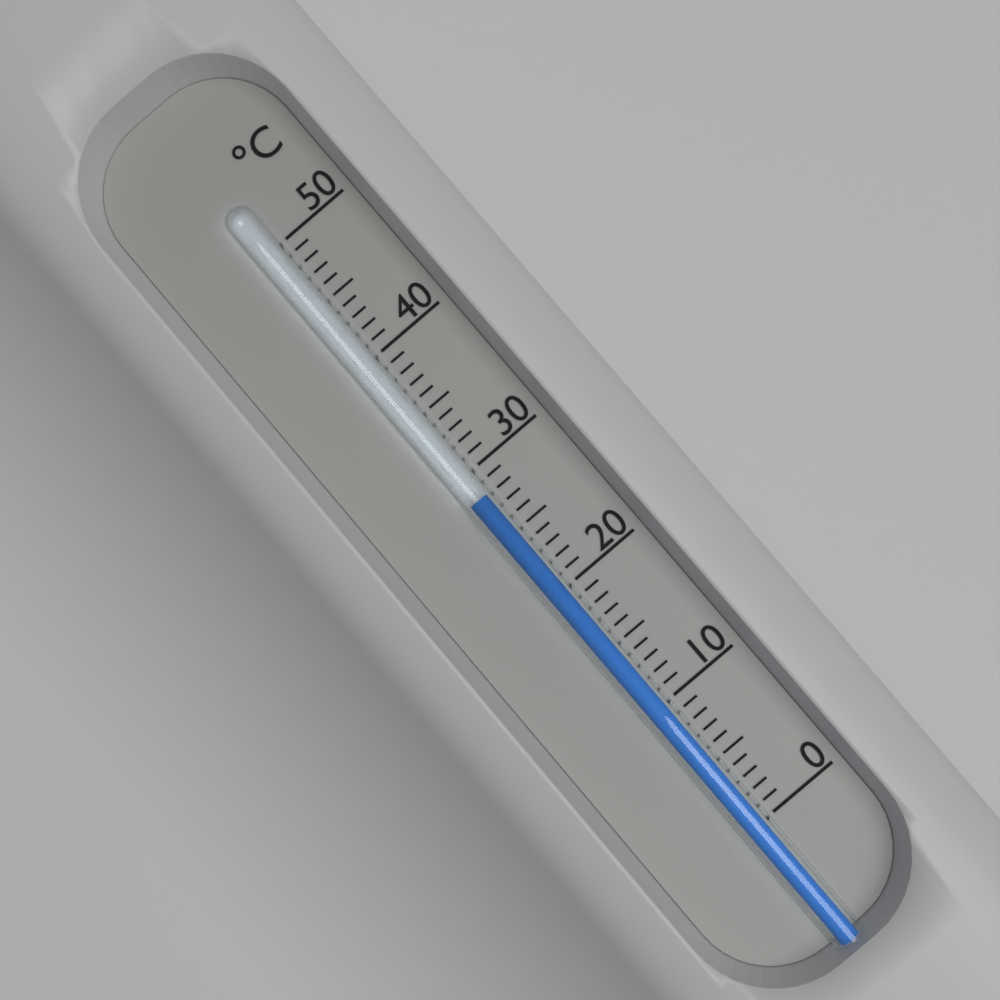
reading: 28 °C
